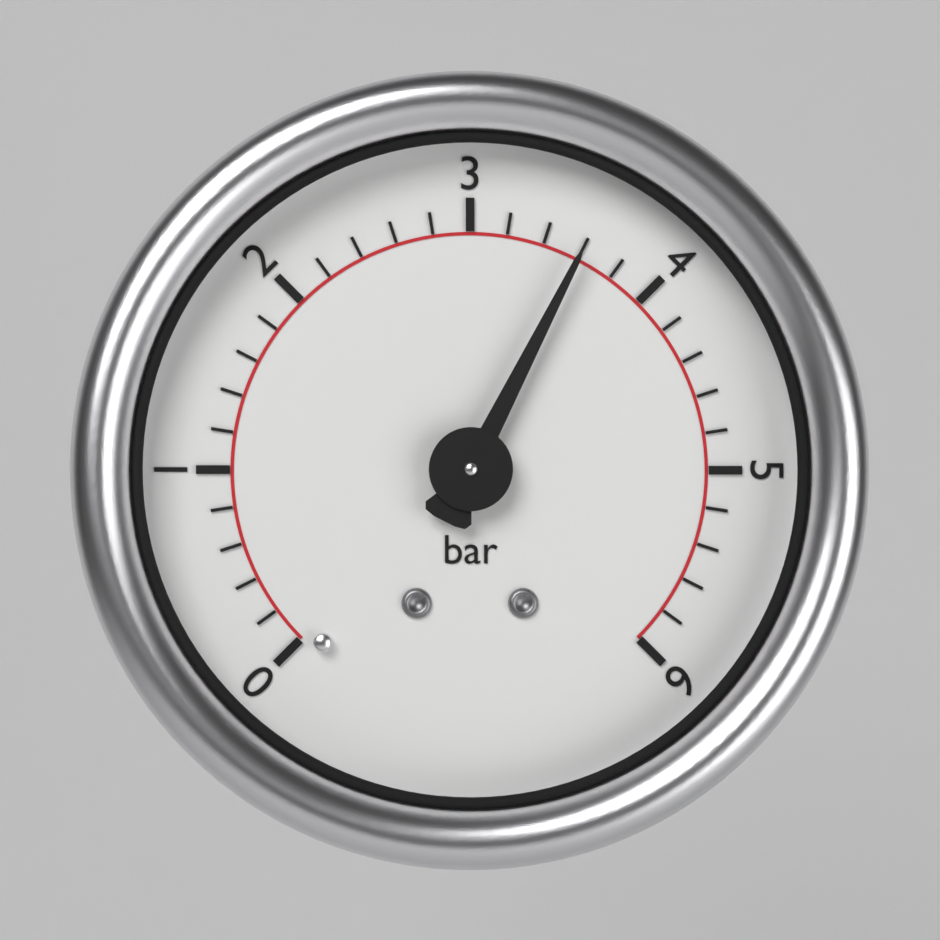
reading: 3.6 bar
